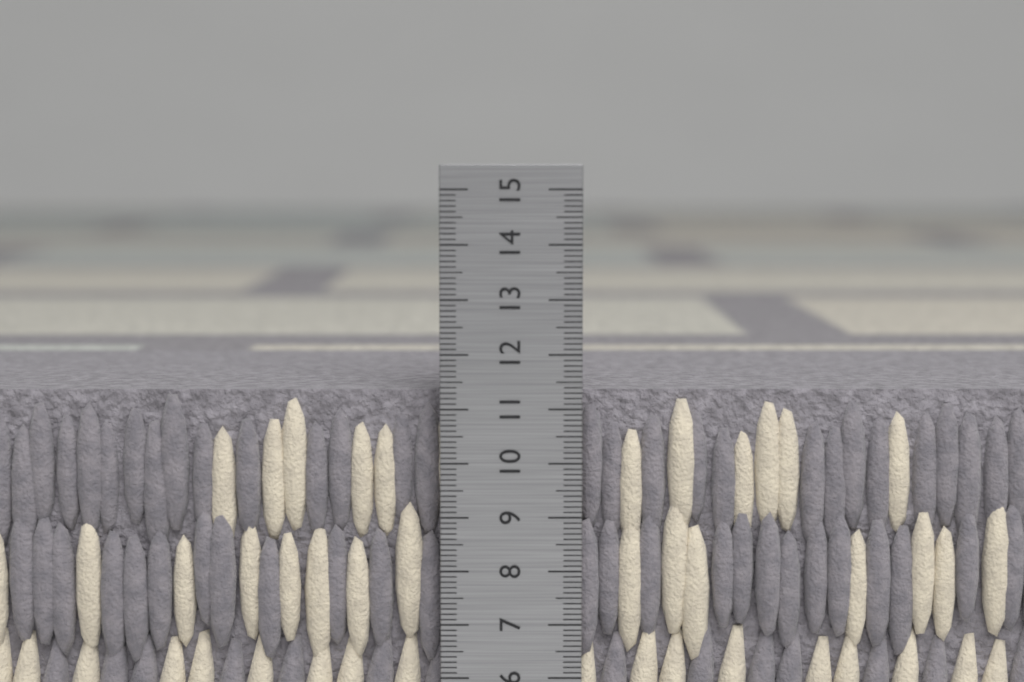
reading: 11.3 cm
